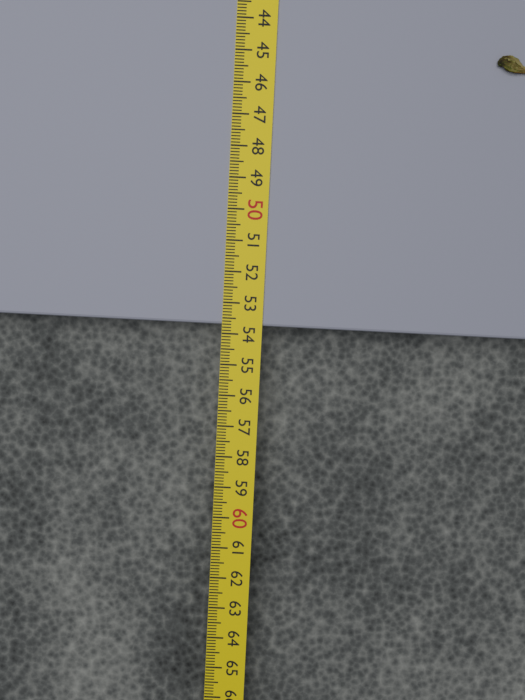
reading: 53.7 cm
